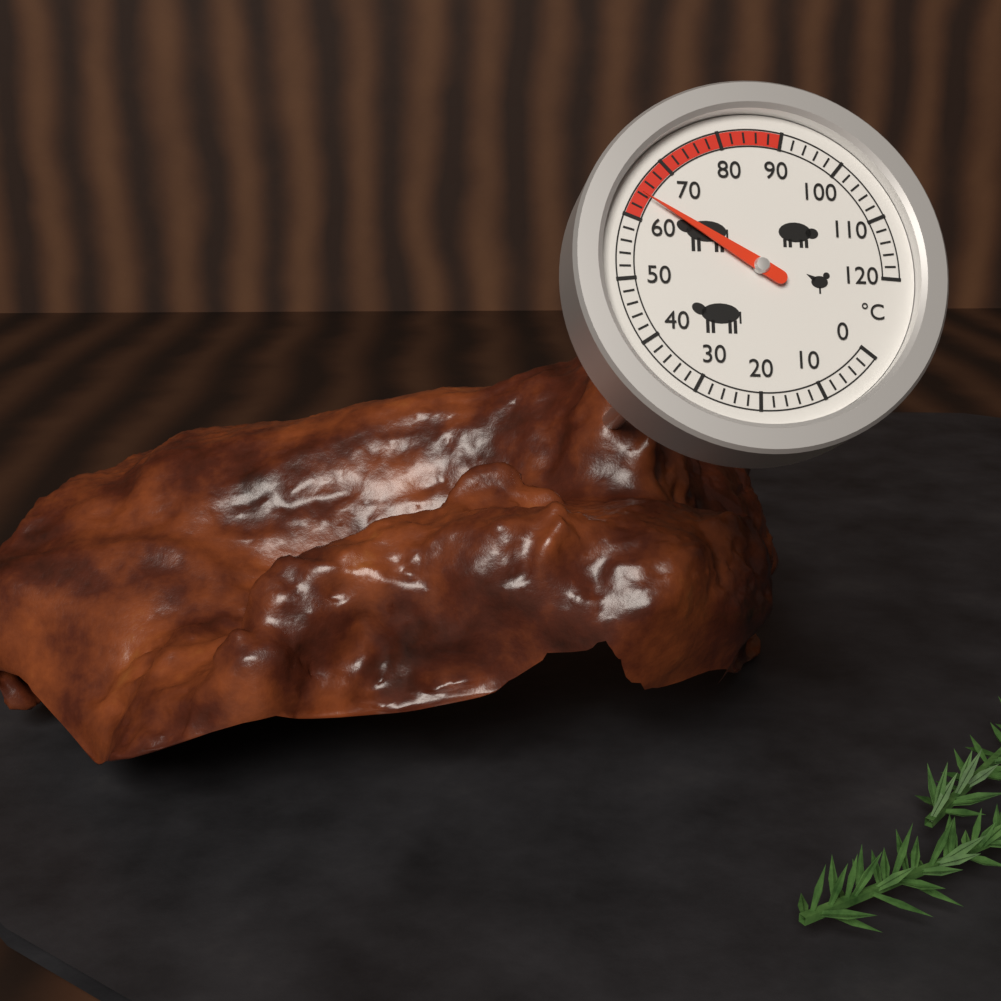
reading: 64 °C
